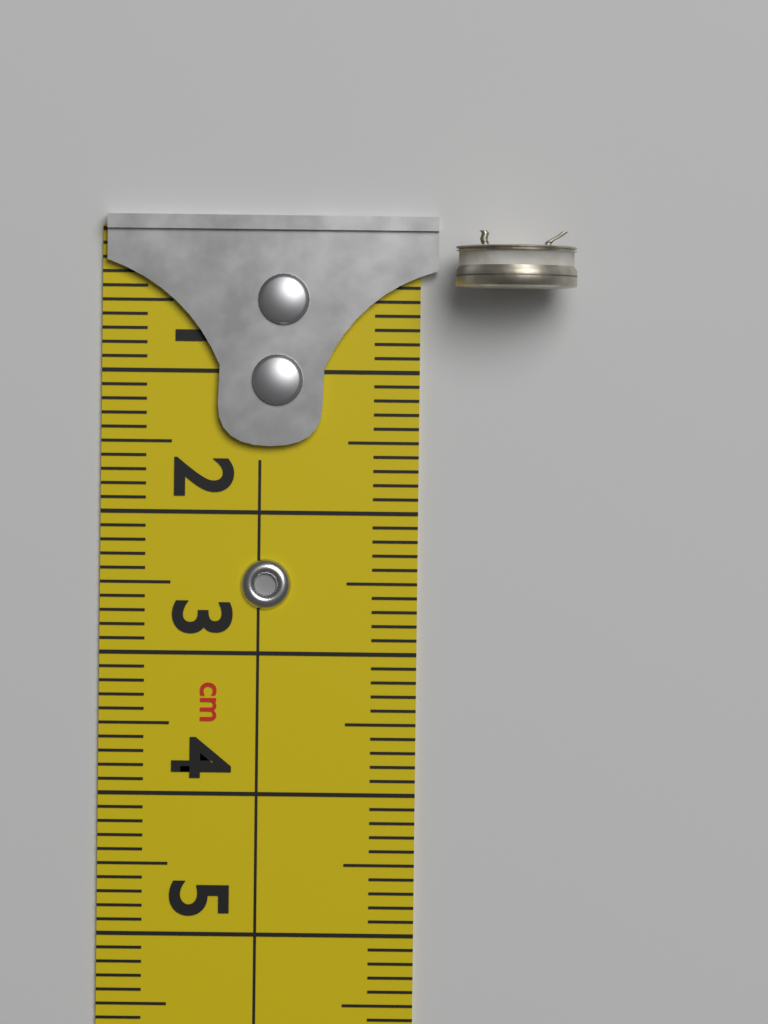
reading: 0.4 cm
